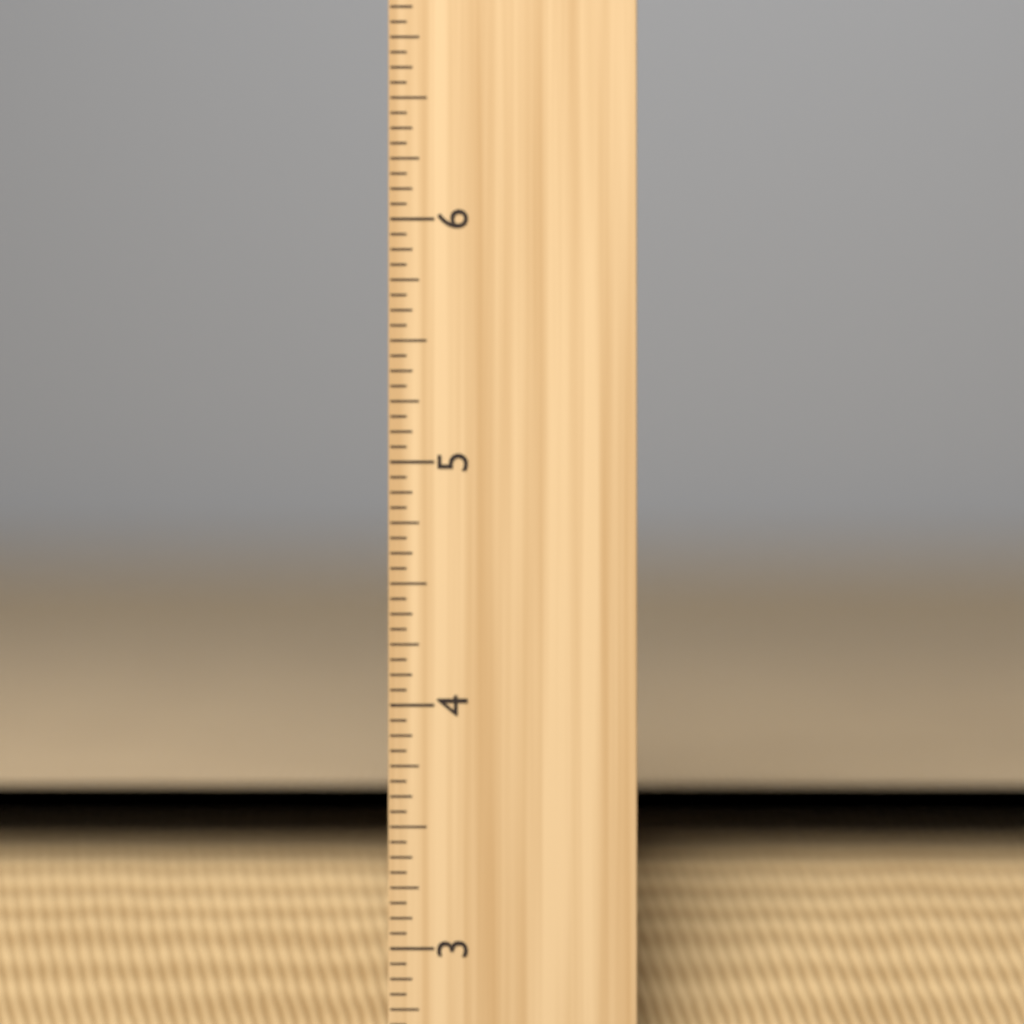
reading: 3.5000 in
